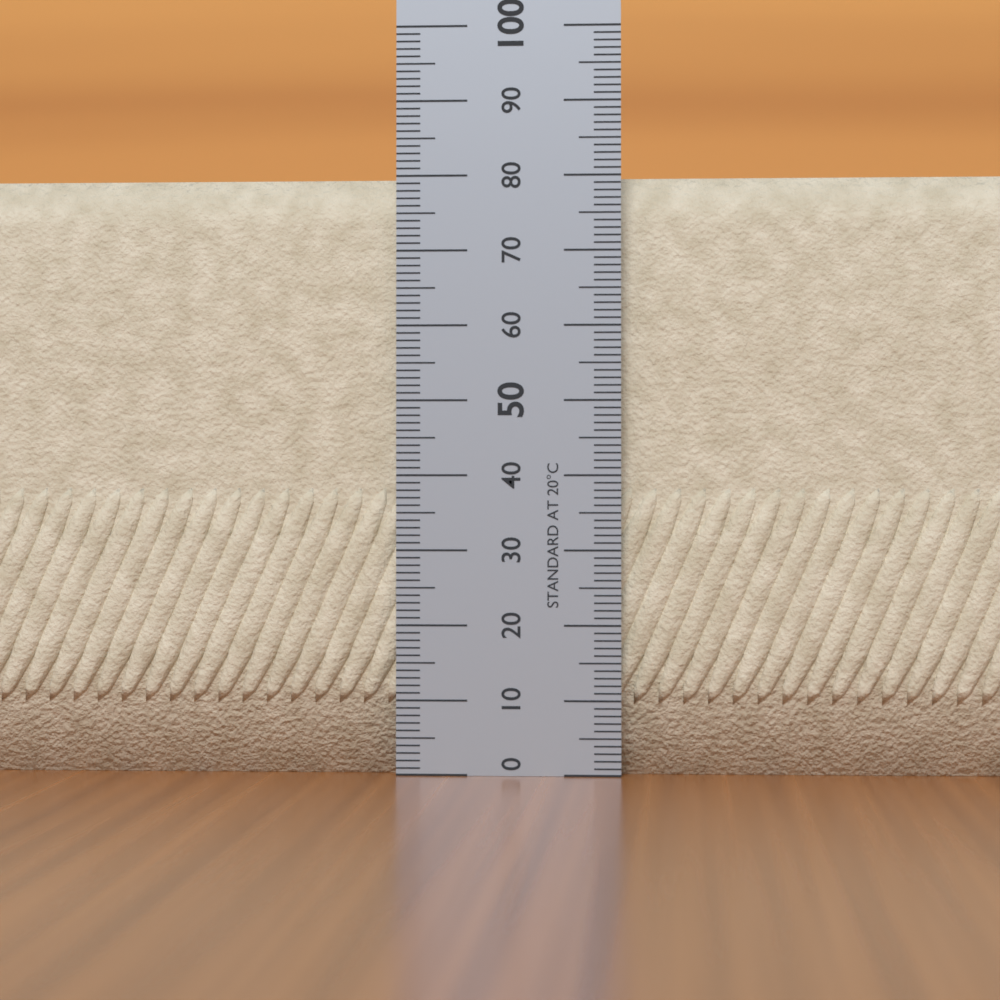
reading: 80 (no unit)
